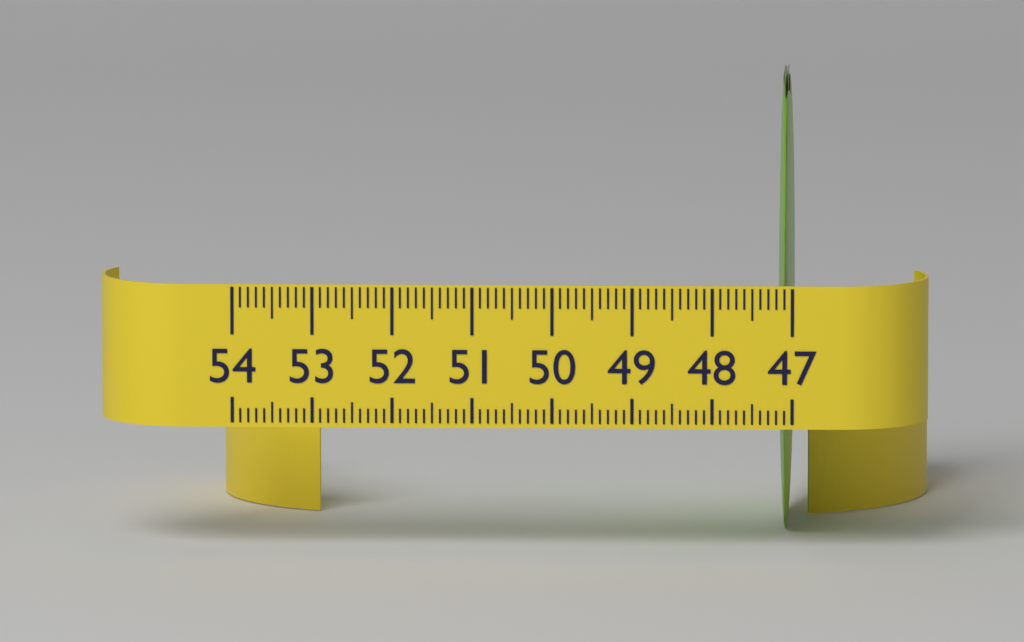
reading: 47.2 (no unit)
